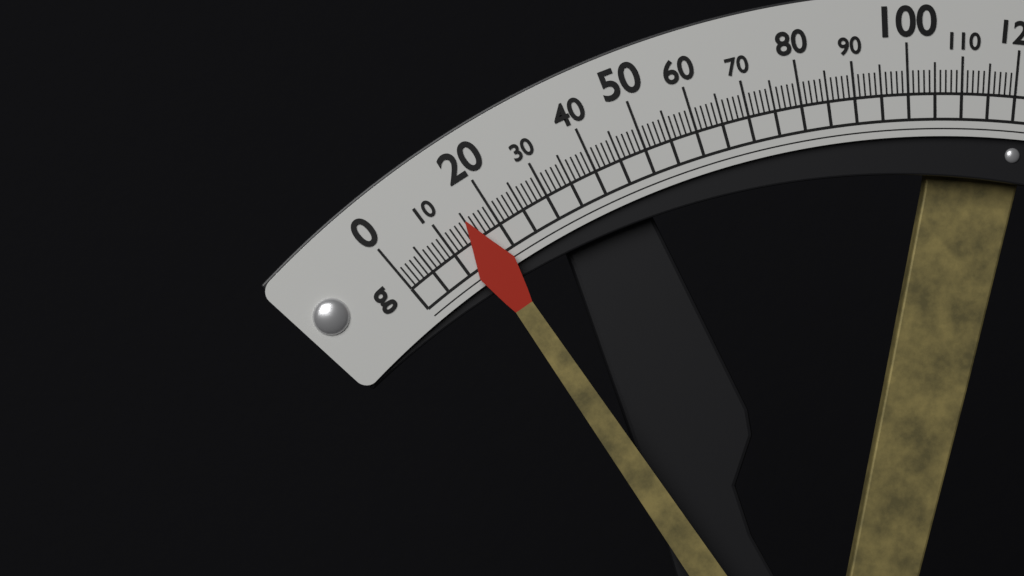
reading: 15 g
